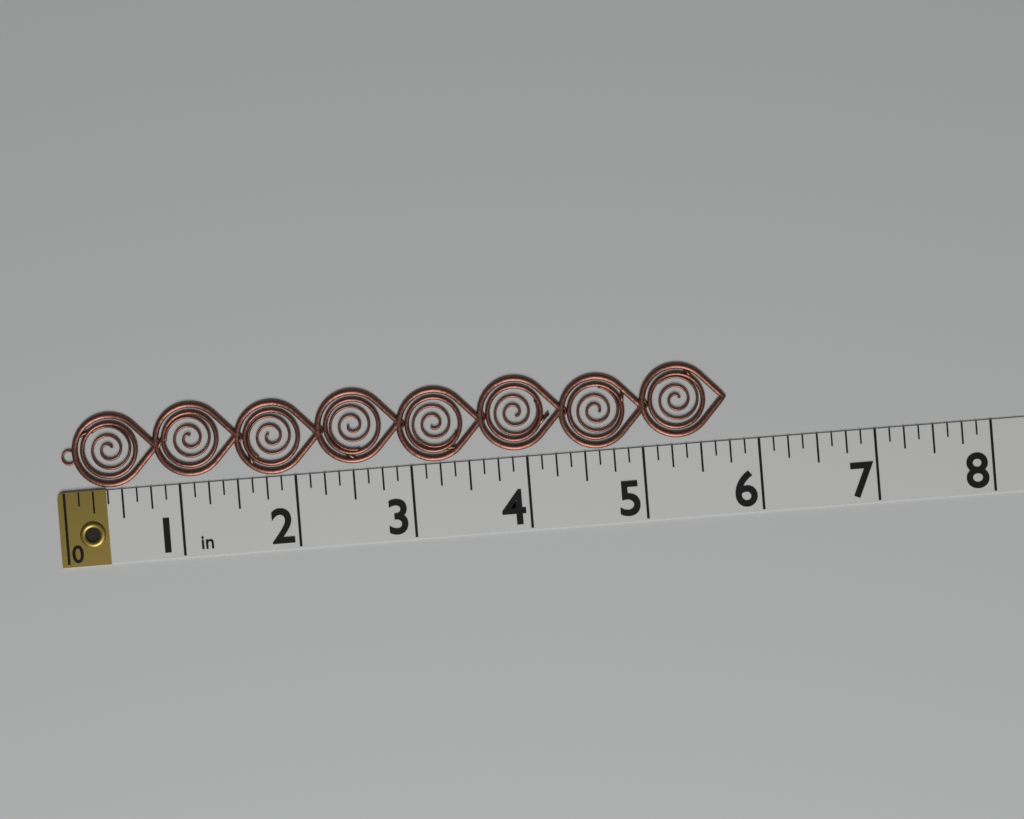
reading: 5.750 in
